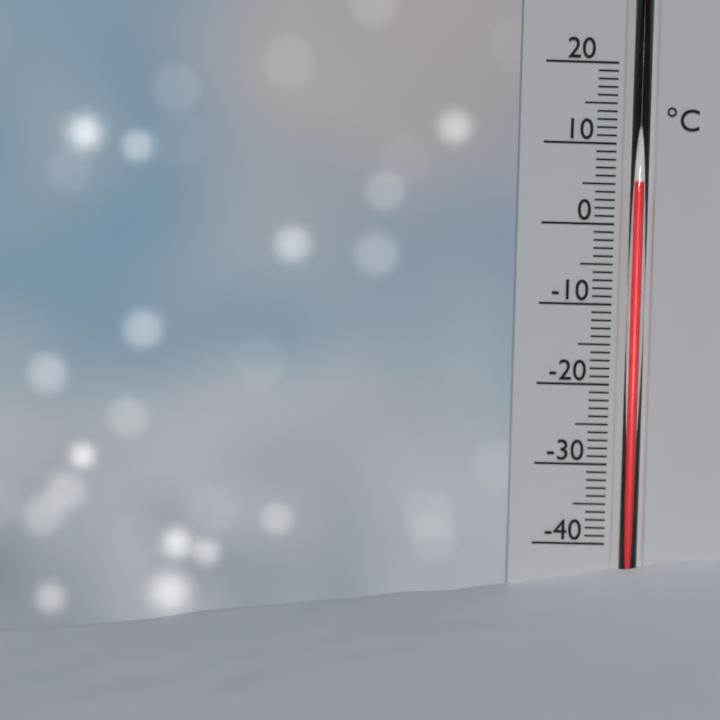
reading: 5 °C
